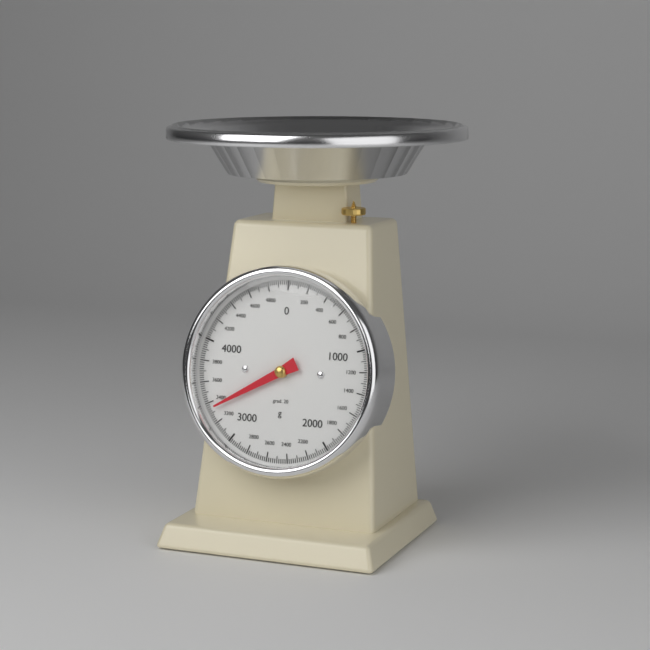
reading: 3340 g
